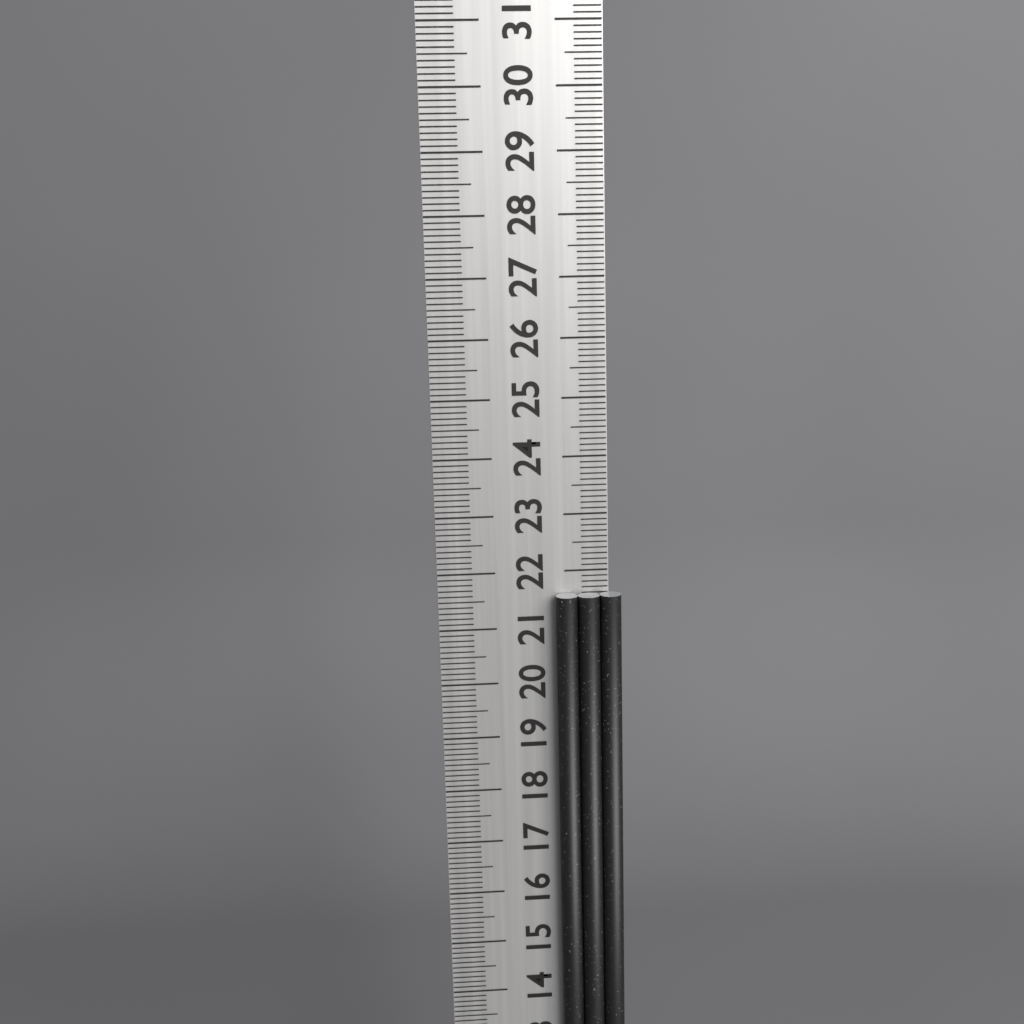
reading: 21.6 cm
